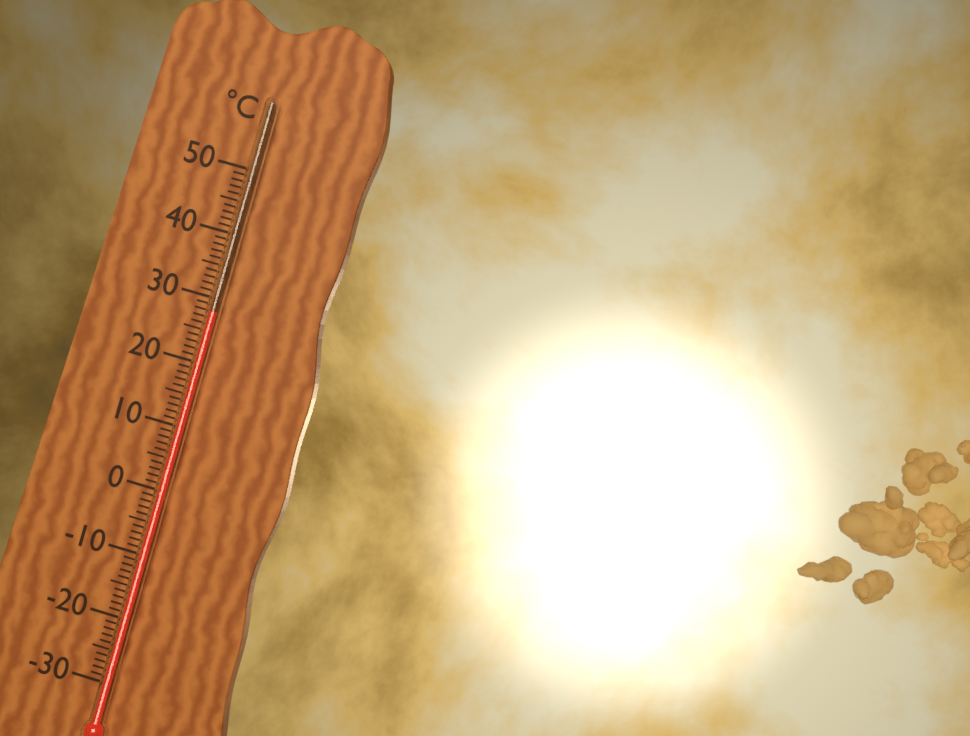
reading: 28 °C
